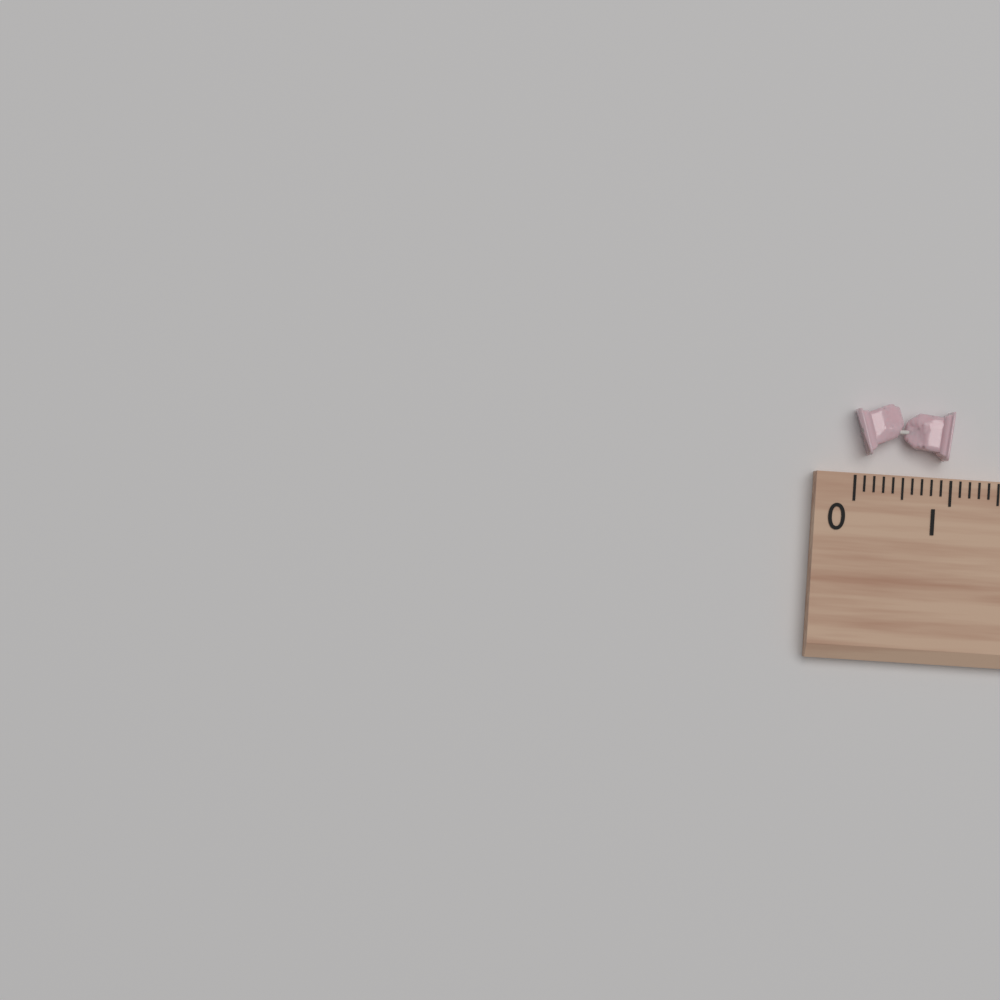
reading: 1.0 (no unit)
